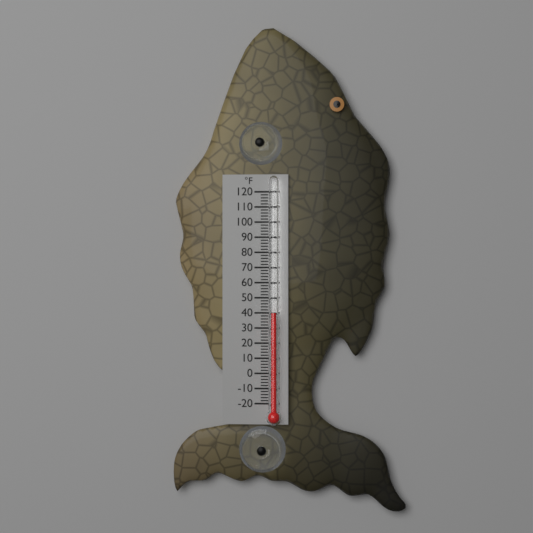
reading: 40 °F
